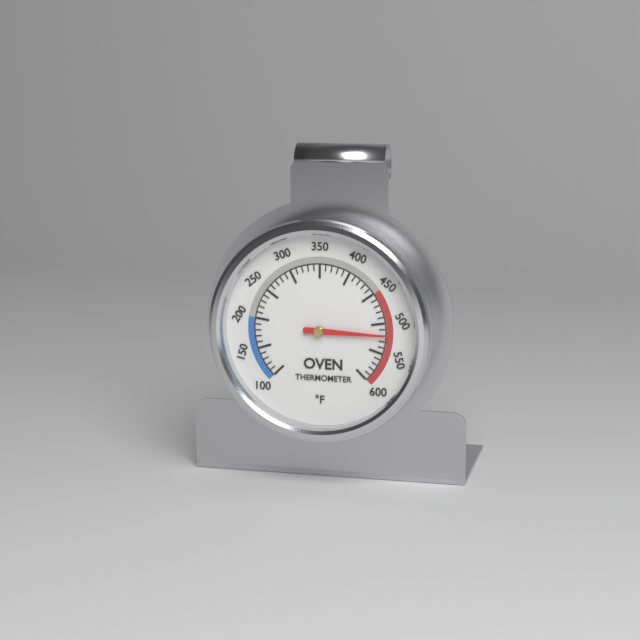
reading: 520 °F
